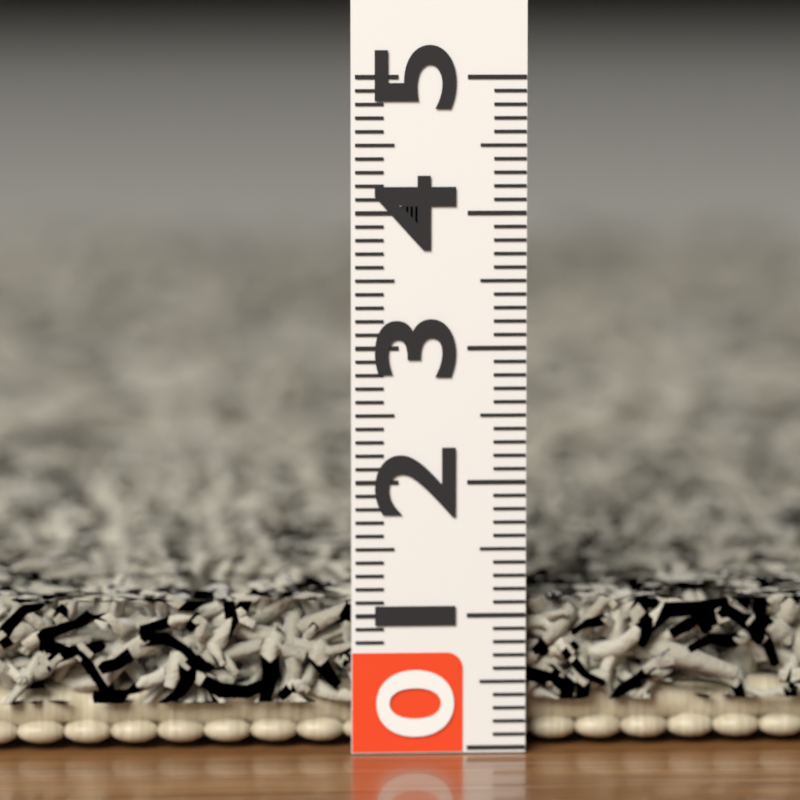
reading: 1.1 (no unit)
